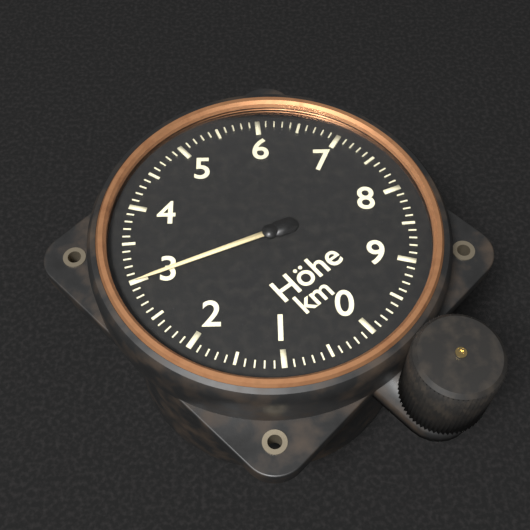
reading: 3.0 km
